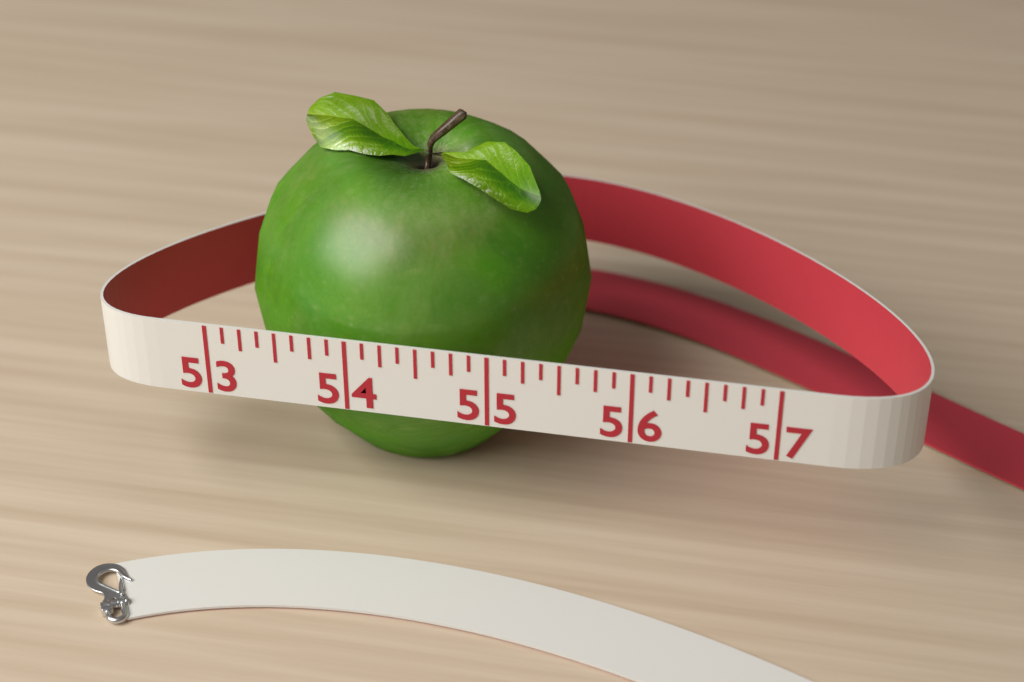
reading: 55.500 (no unit)
